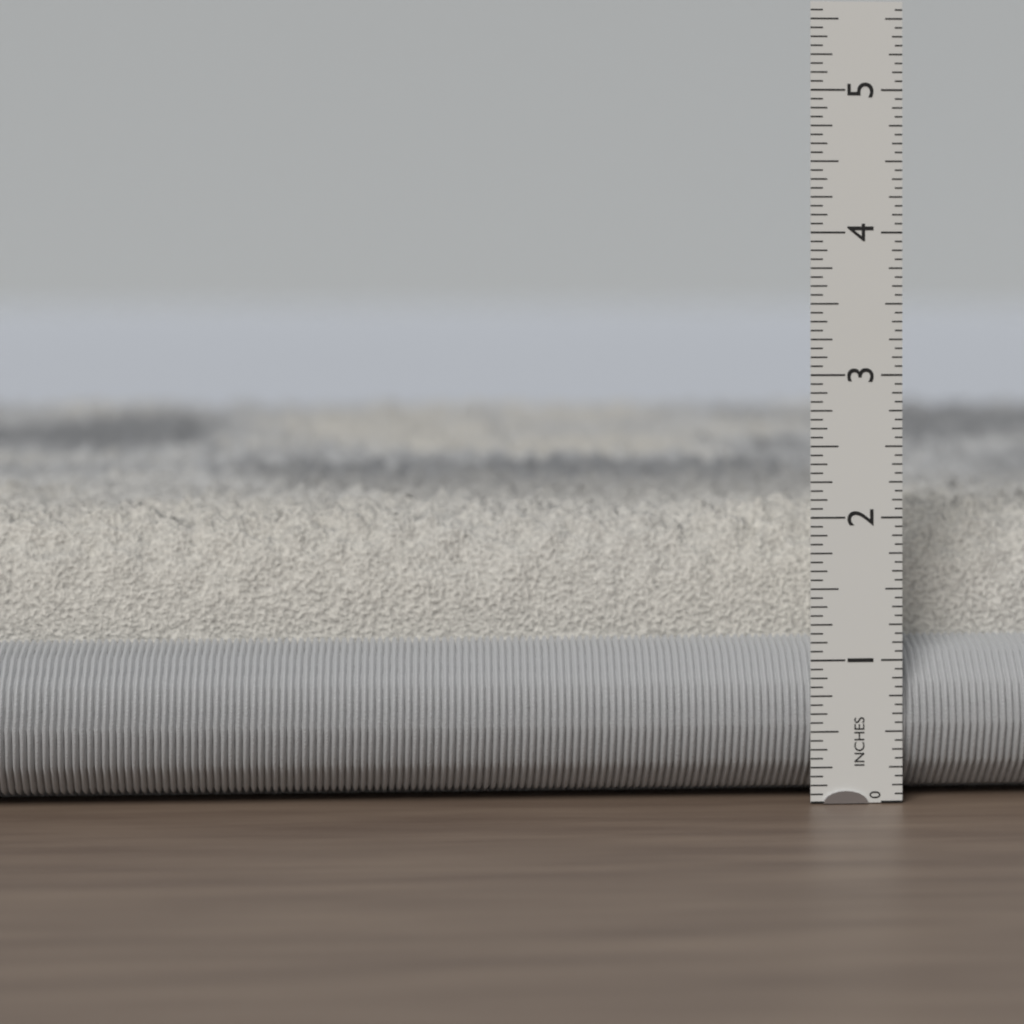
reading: 2.0625 in
